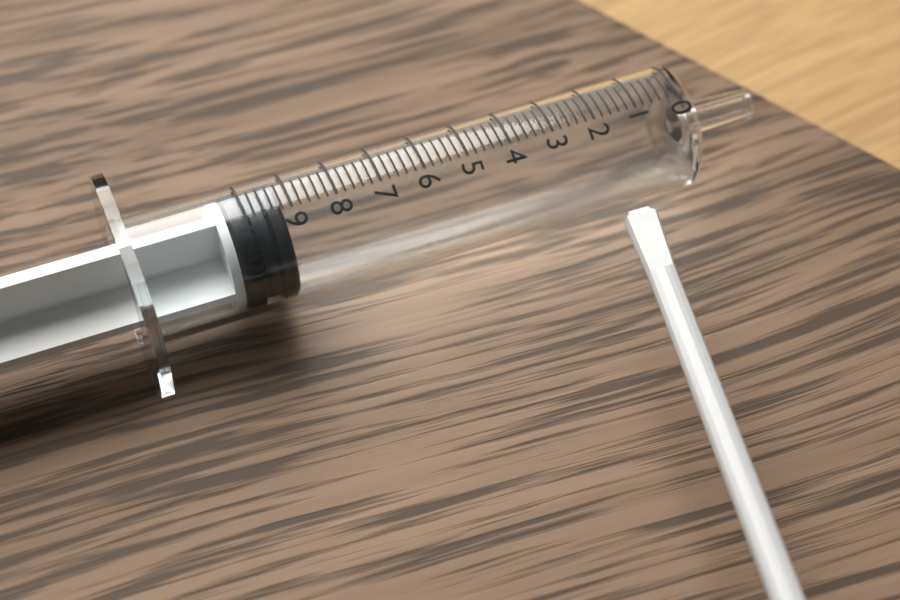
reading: 9.2 ml
